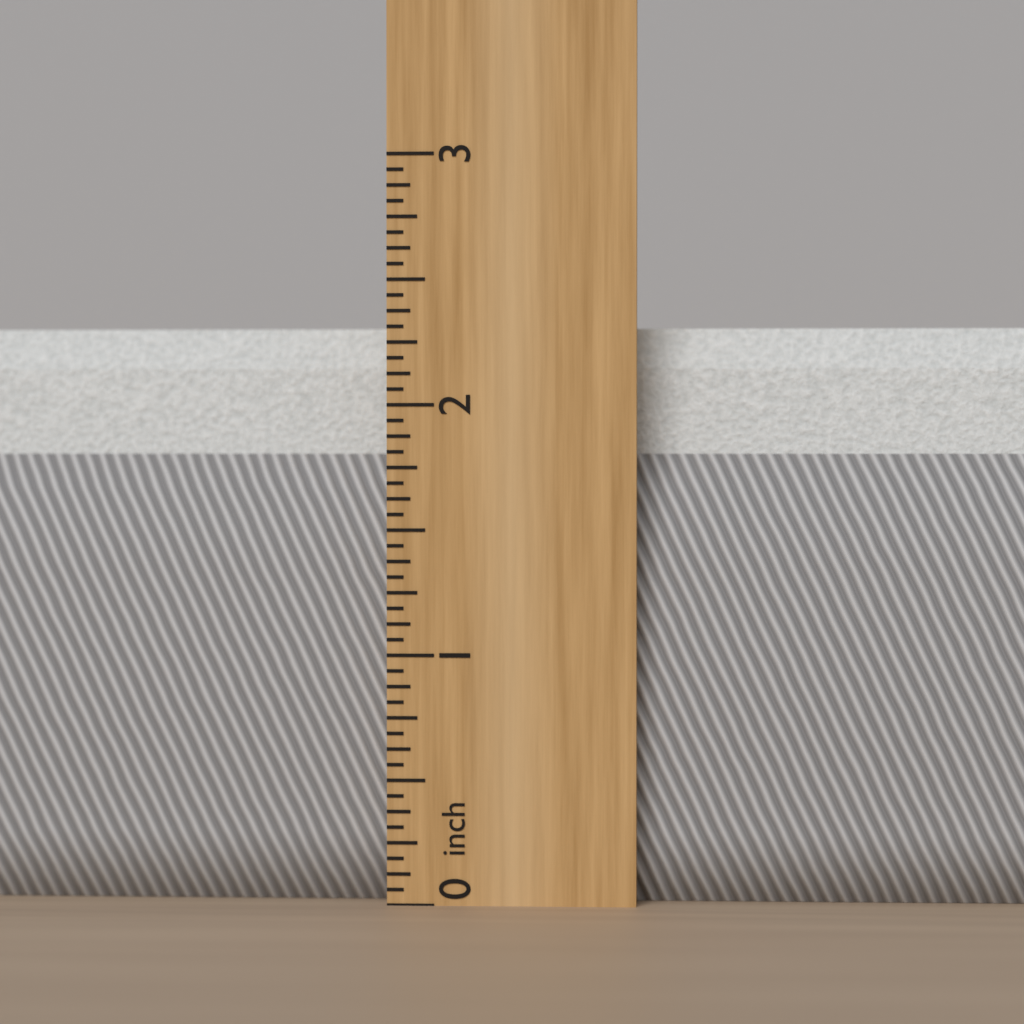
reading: 2.3125 inch
